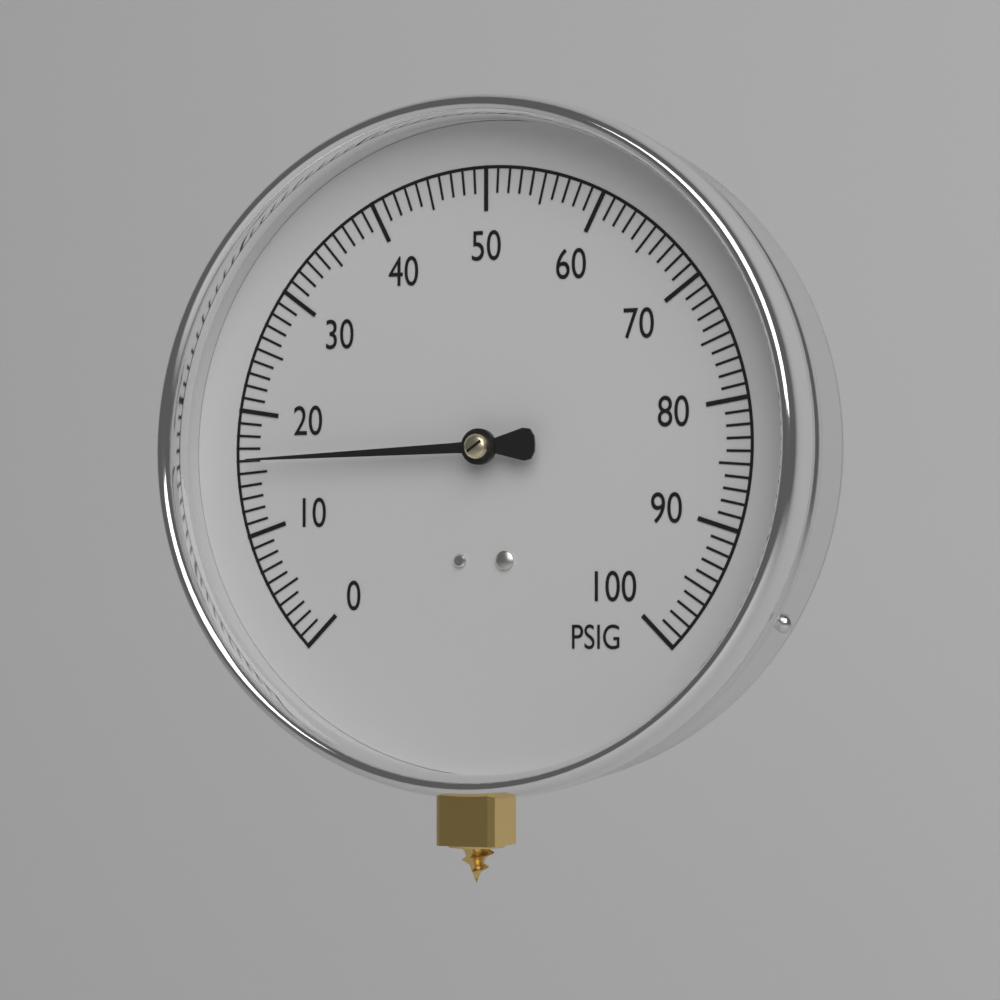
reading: 16 PSIG
